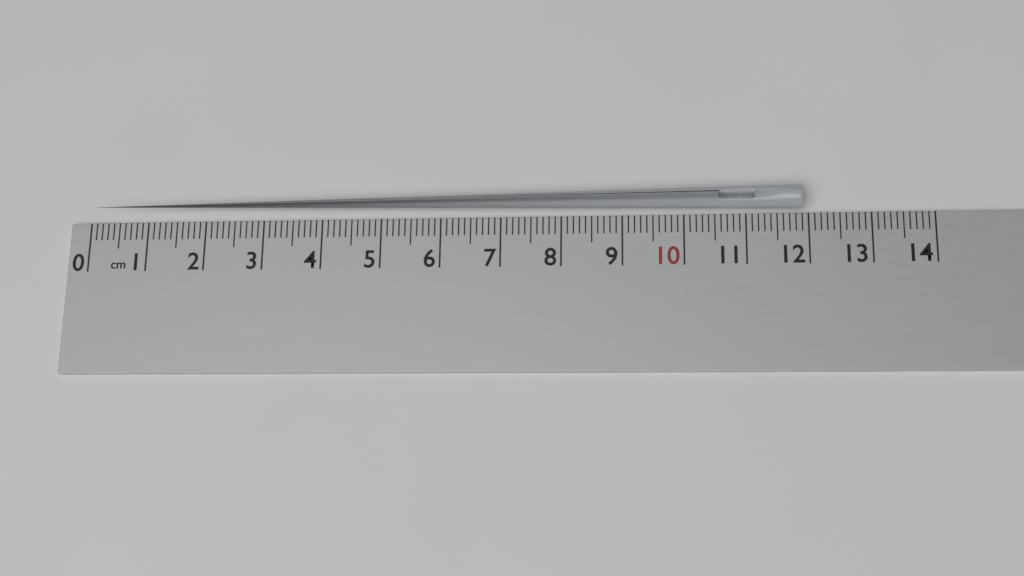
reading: 11.9 cm
